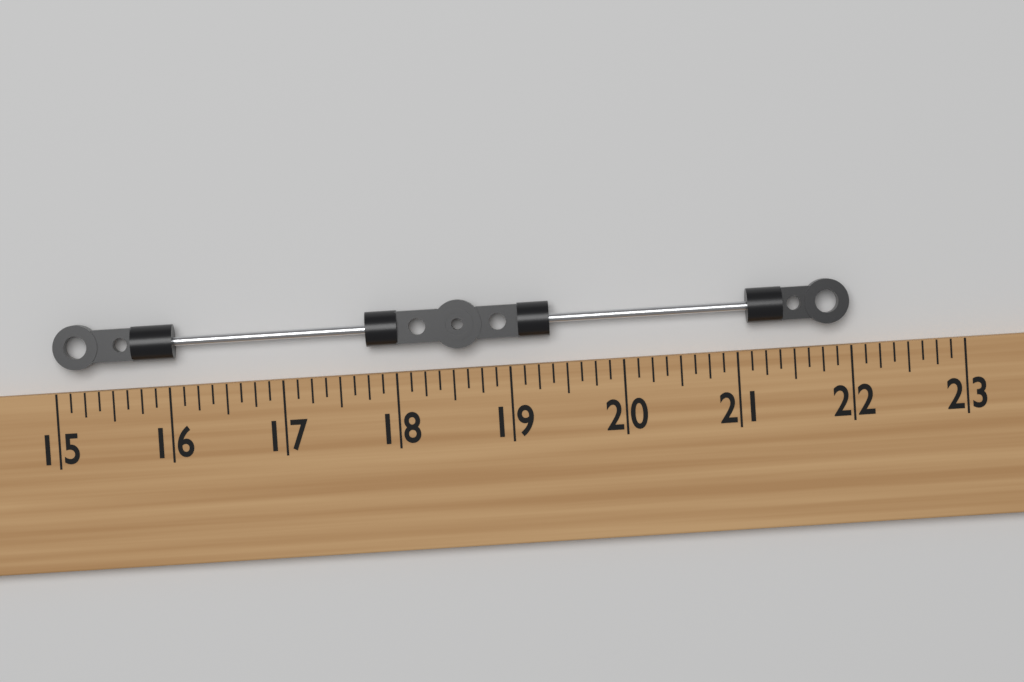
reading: 22.000 (no unit)
